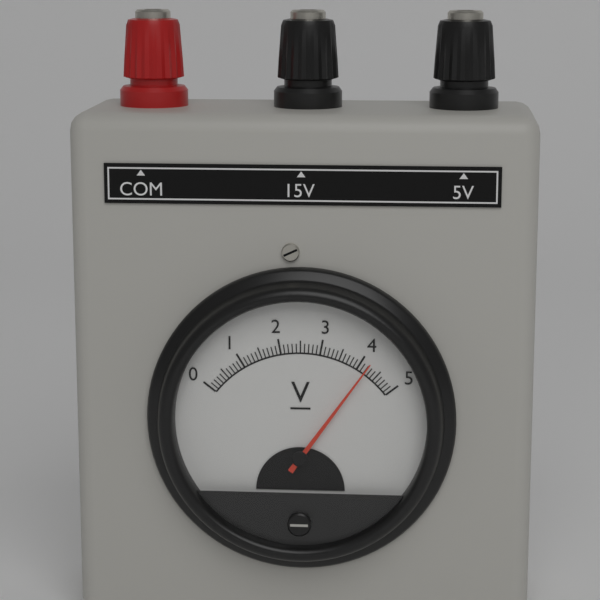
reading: 4.2 V
